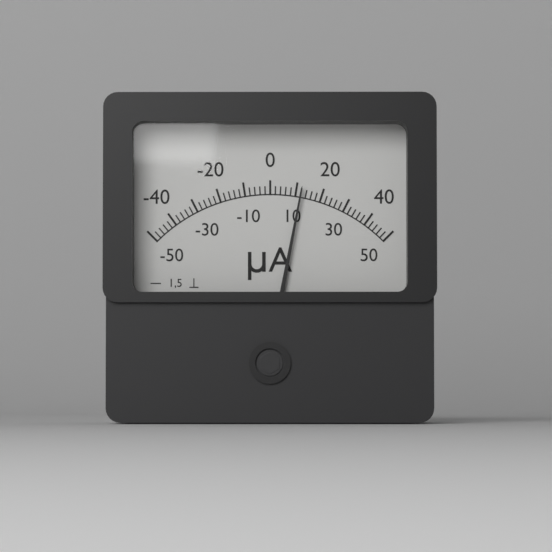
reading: 12 µA
